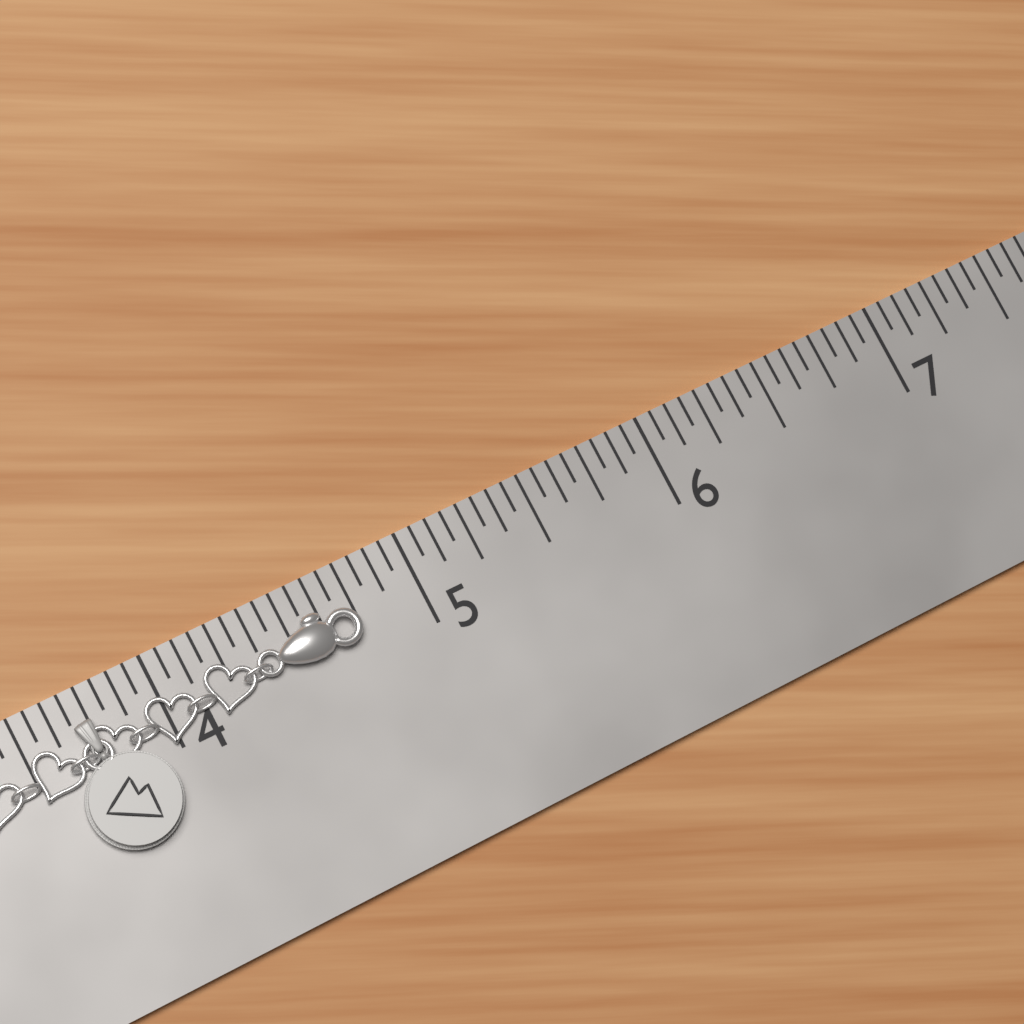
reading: 4.7500 in
